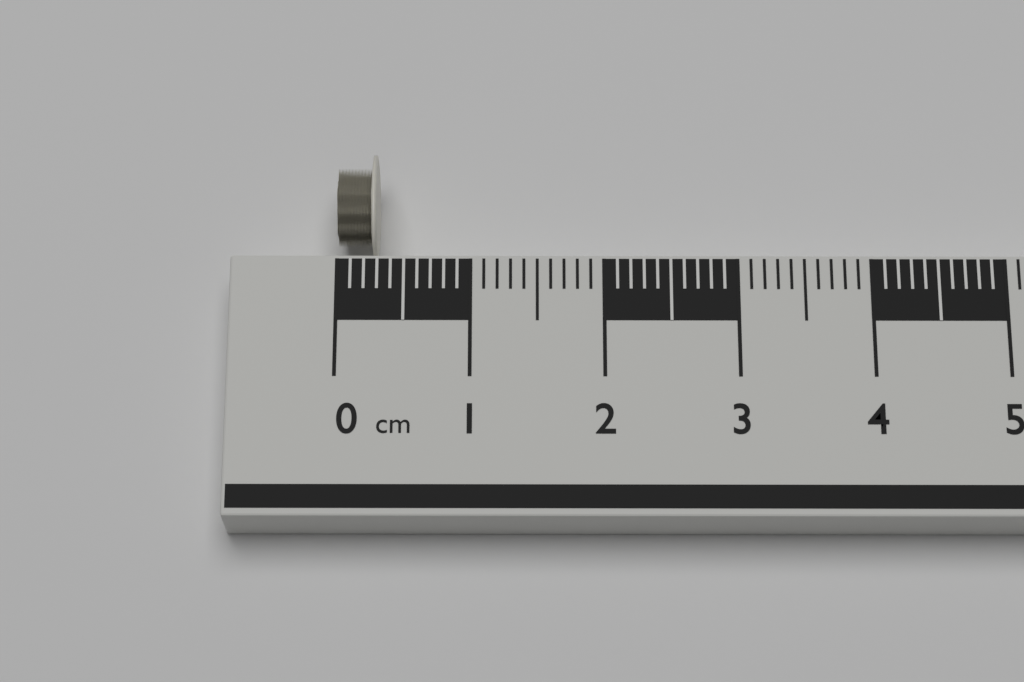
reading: 0.3 cm
